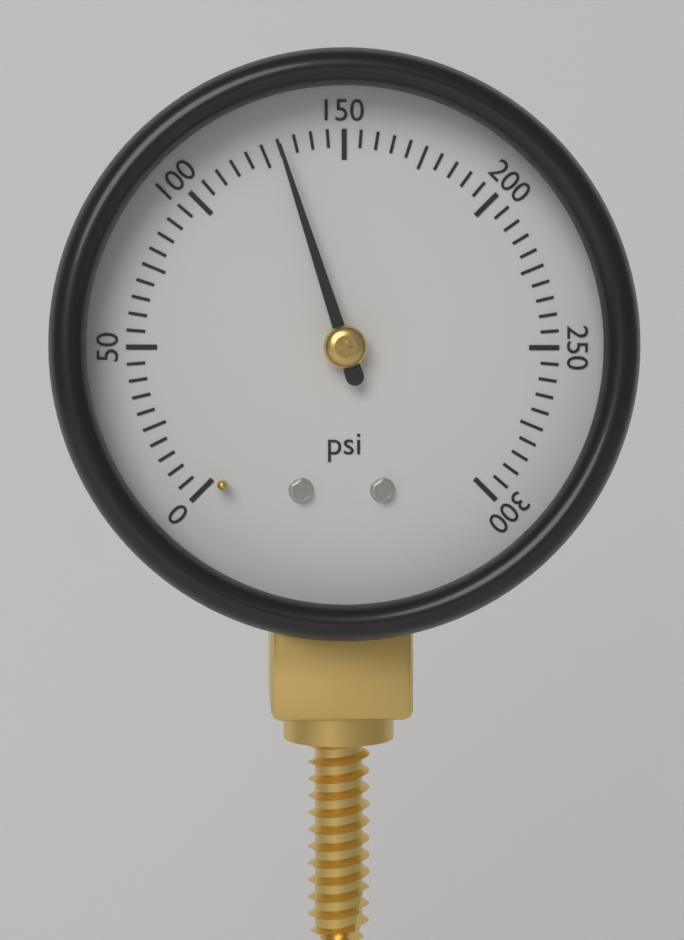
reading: 130 psi
